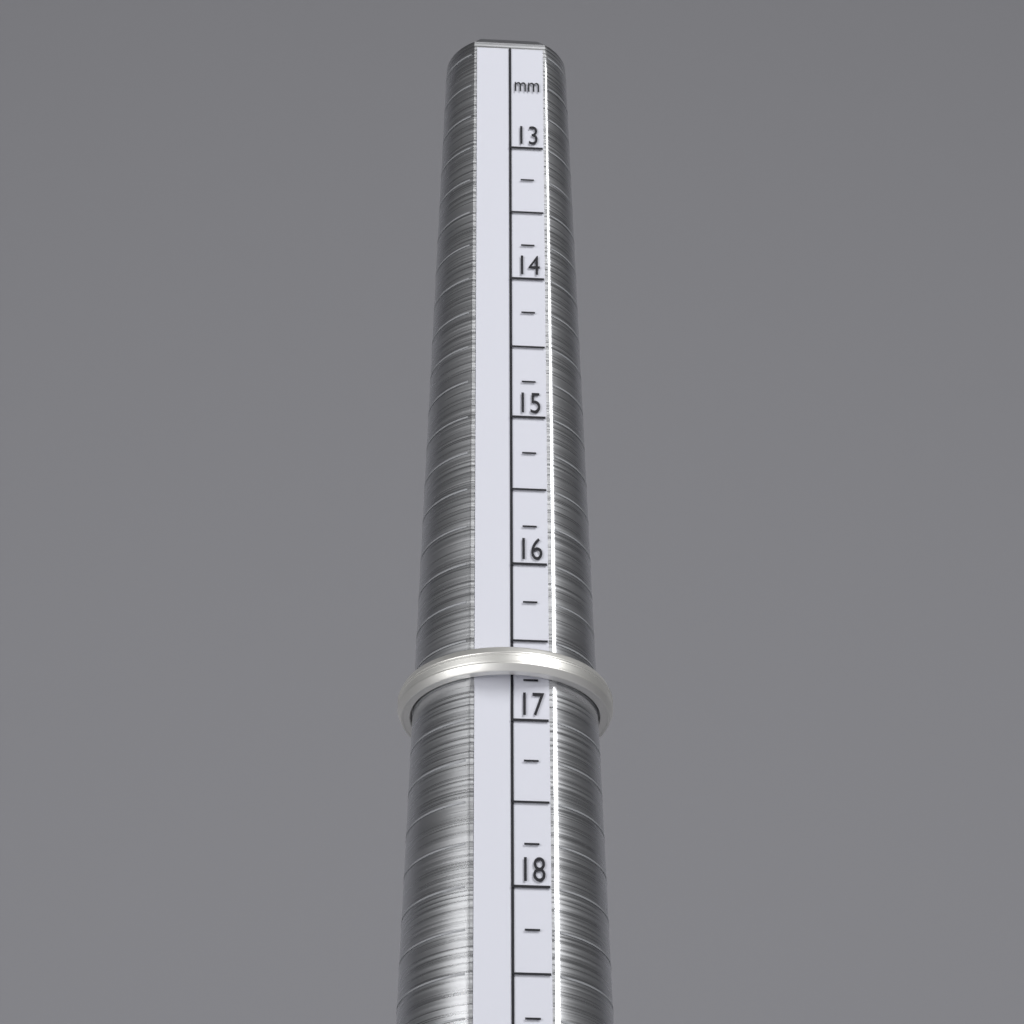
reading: 16.75 mm
